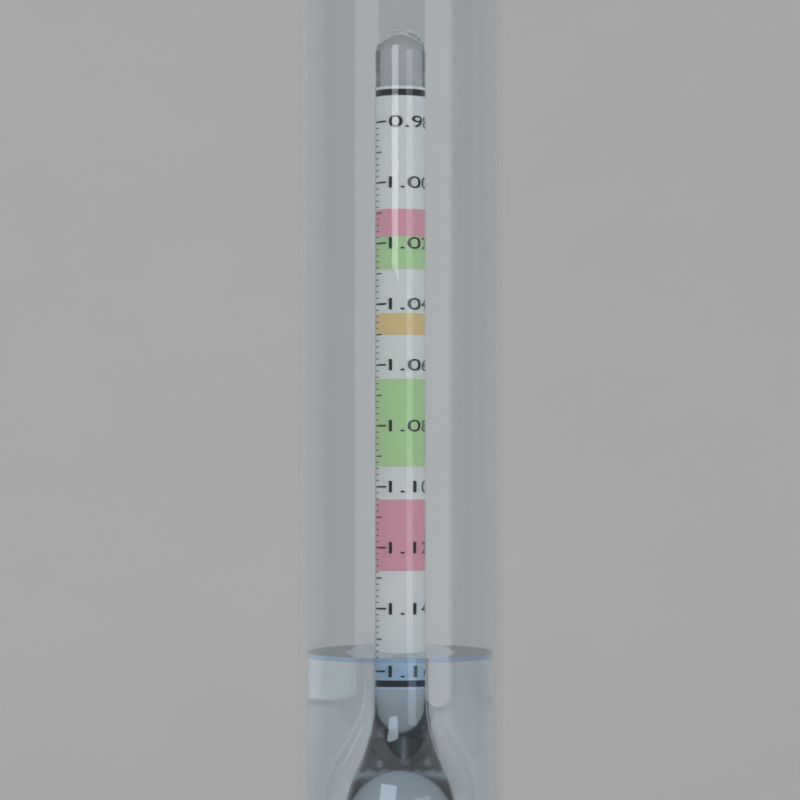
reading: 1.154 (no unit)
